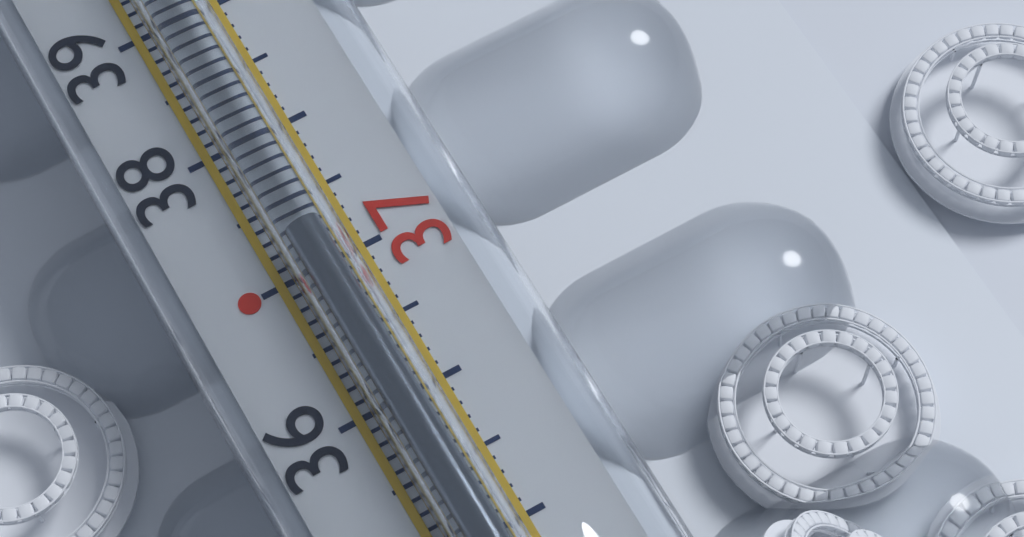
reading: 37.2 °C
